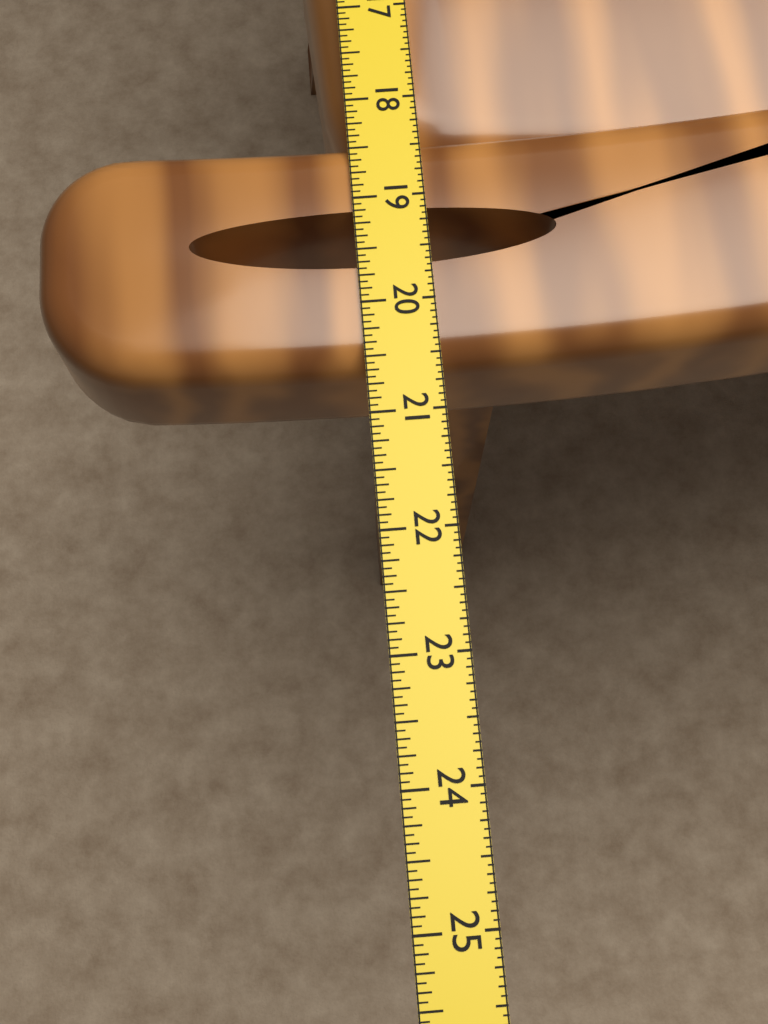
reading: 20.5625 in
